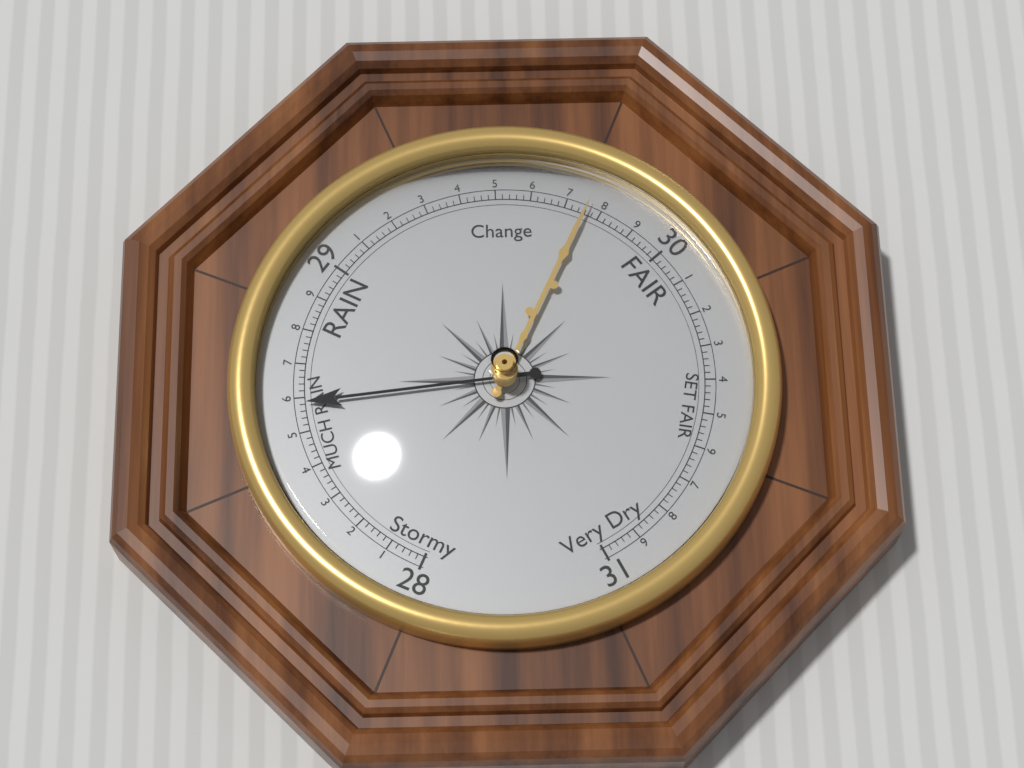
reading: 28.58 (no unit)
